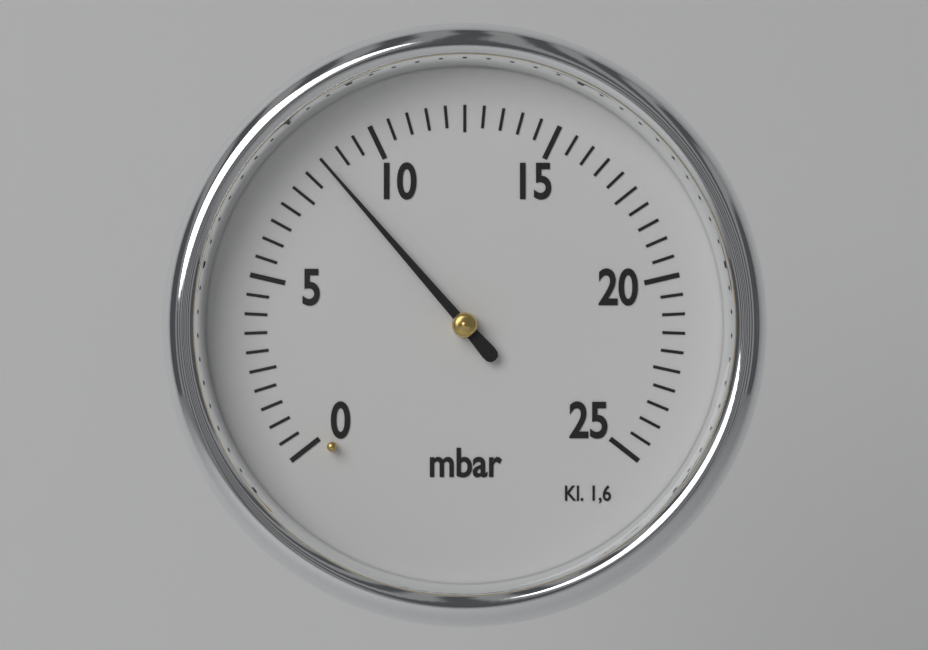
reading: 8.5 mbar
